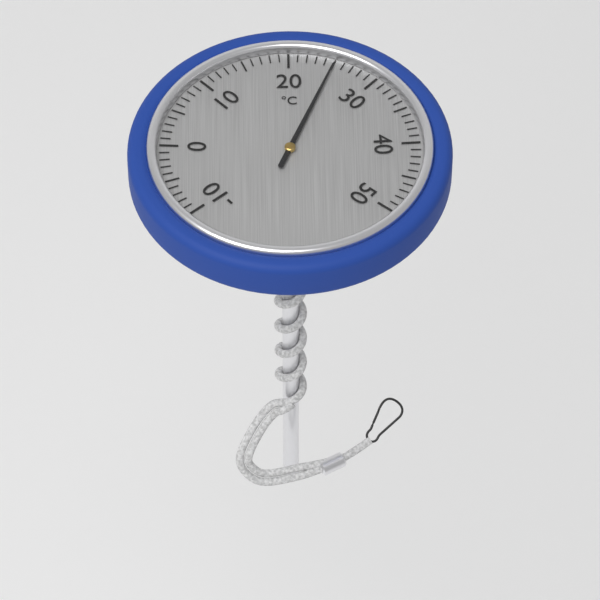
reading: 25 °C
